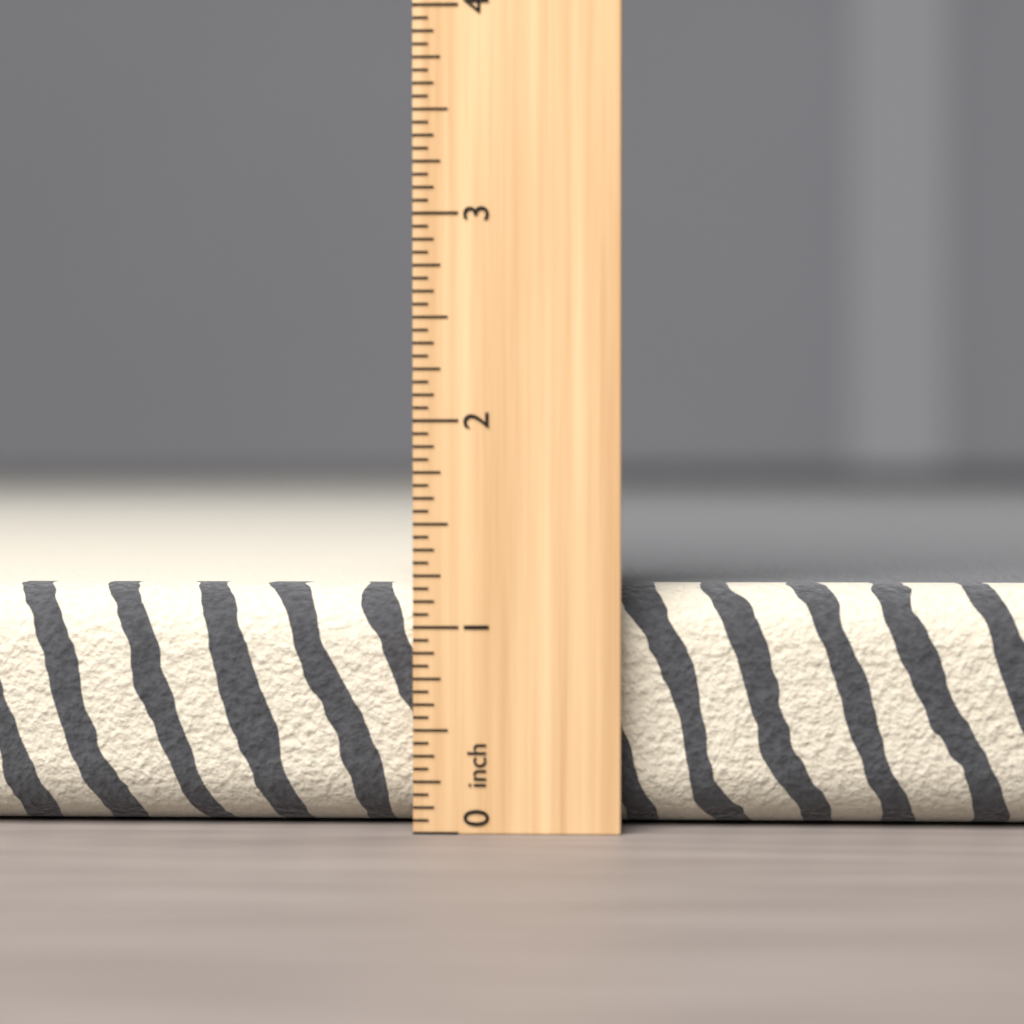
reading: 1.1875 inch
